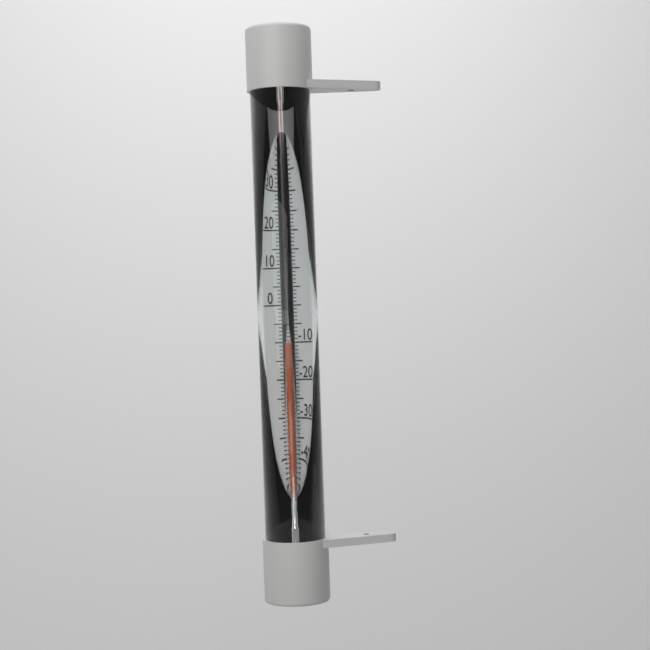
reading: -11 °C
